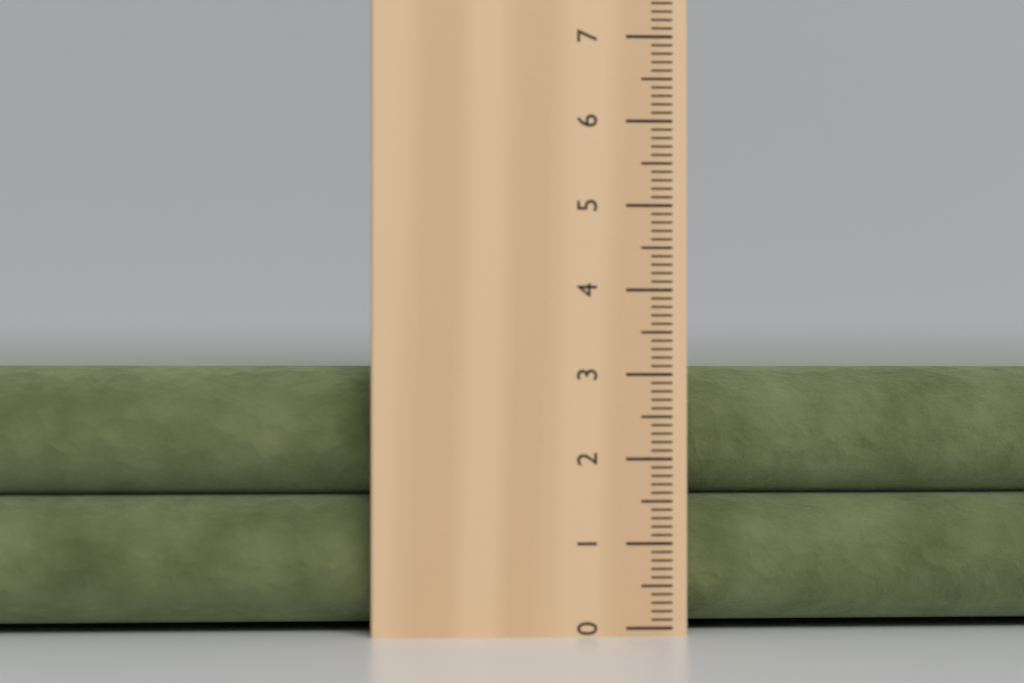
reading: 3.1 cm
